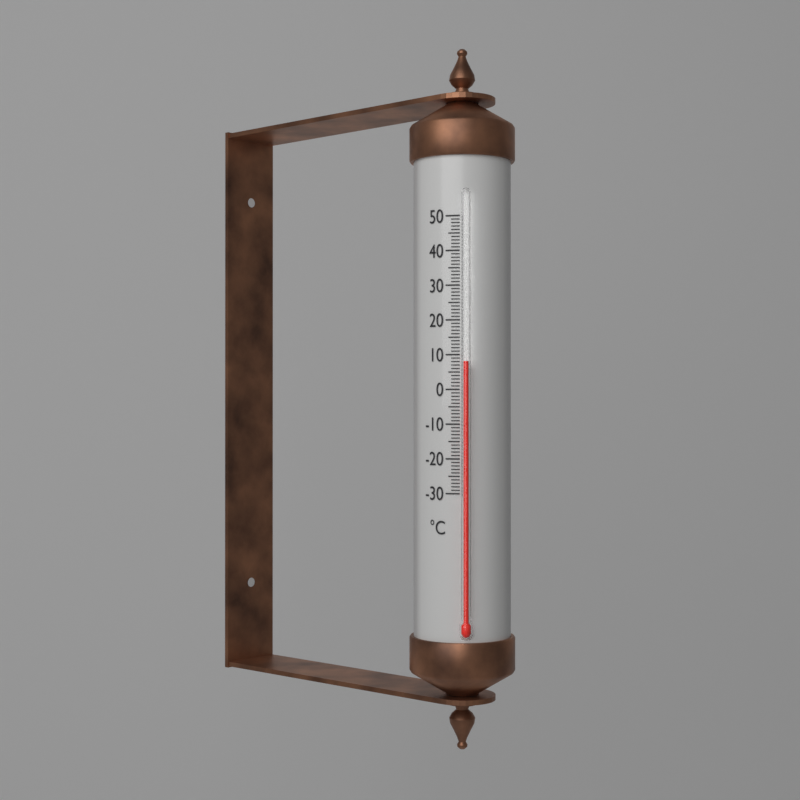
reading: 8 °C
